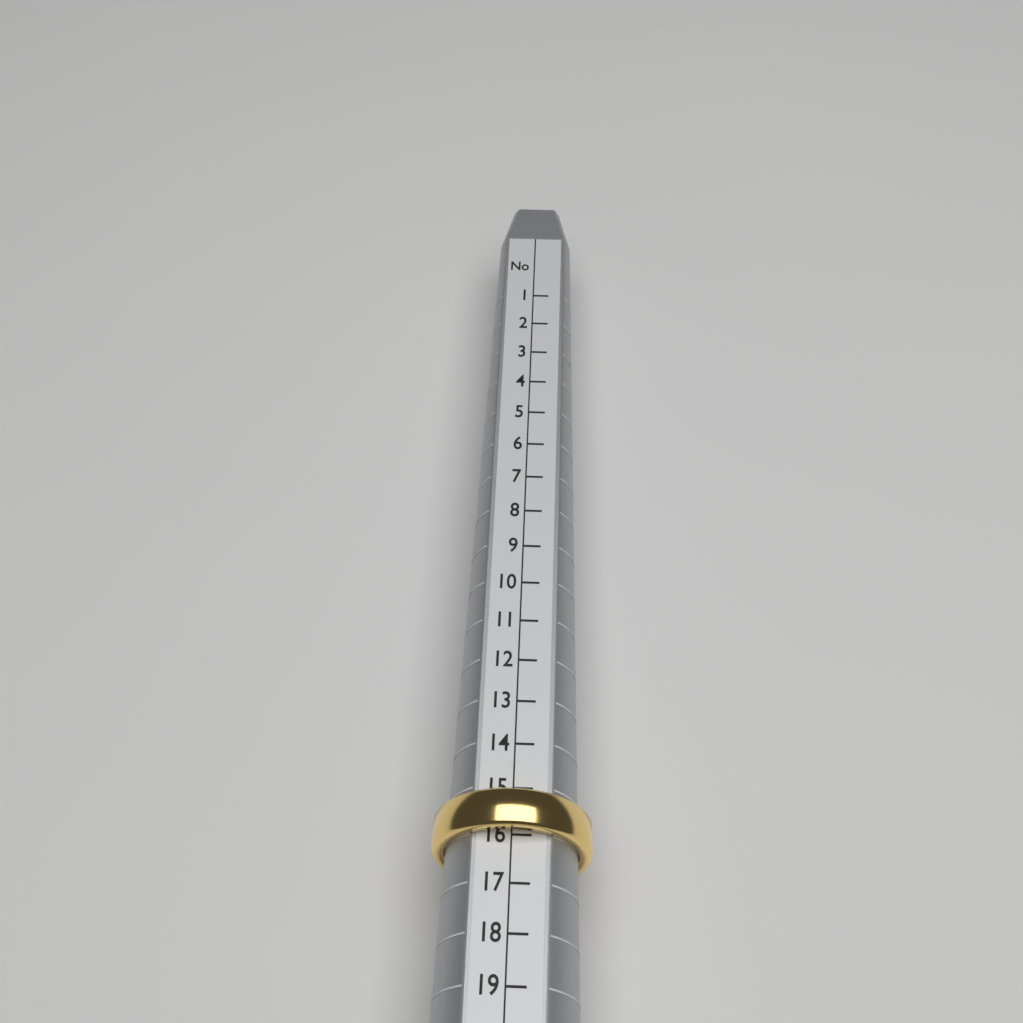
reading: 16 (no unit)
